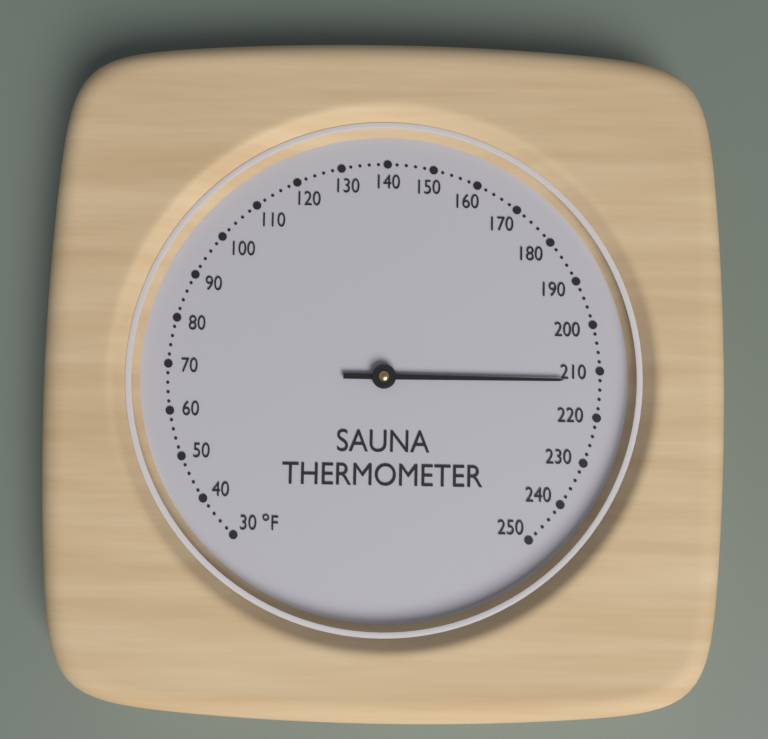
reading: 212 °F
